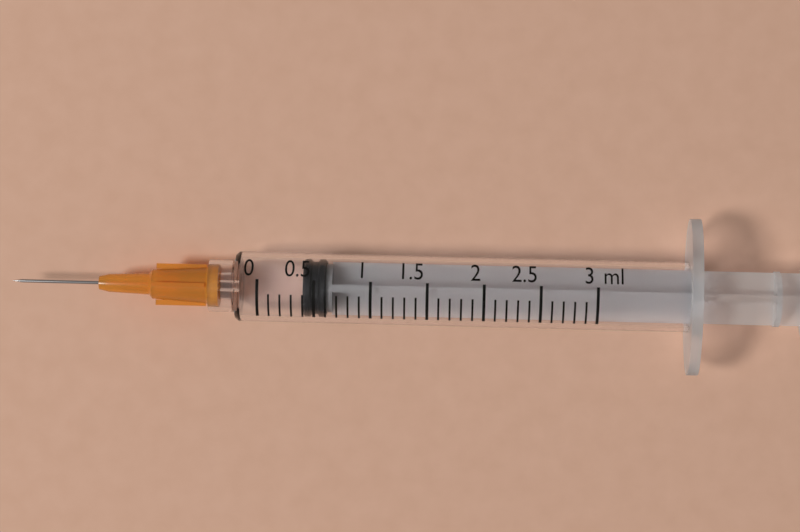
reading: 0.4 ml
